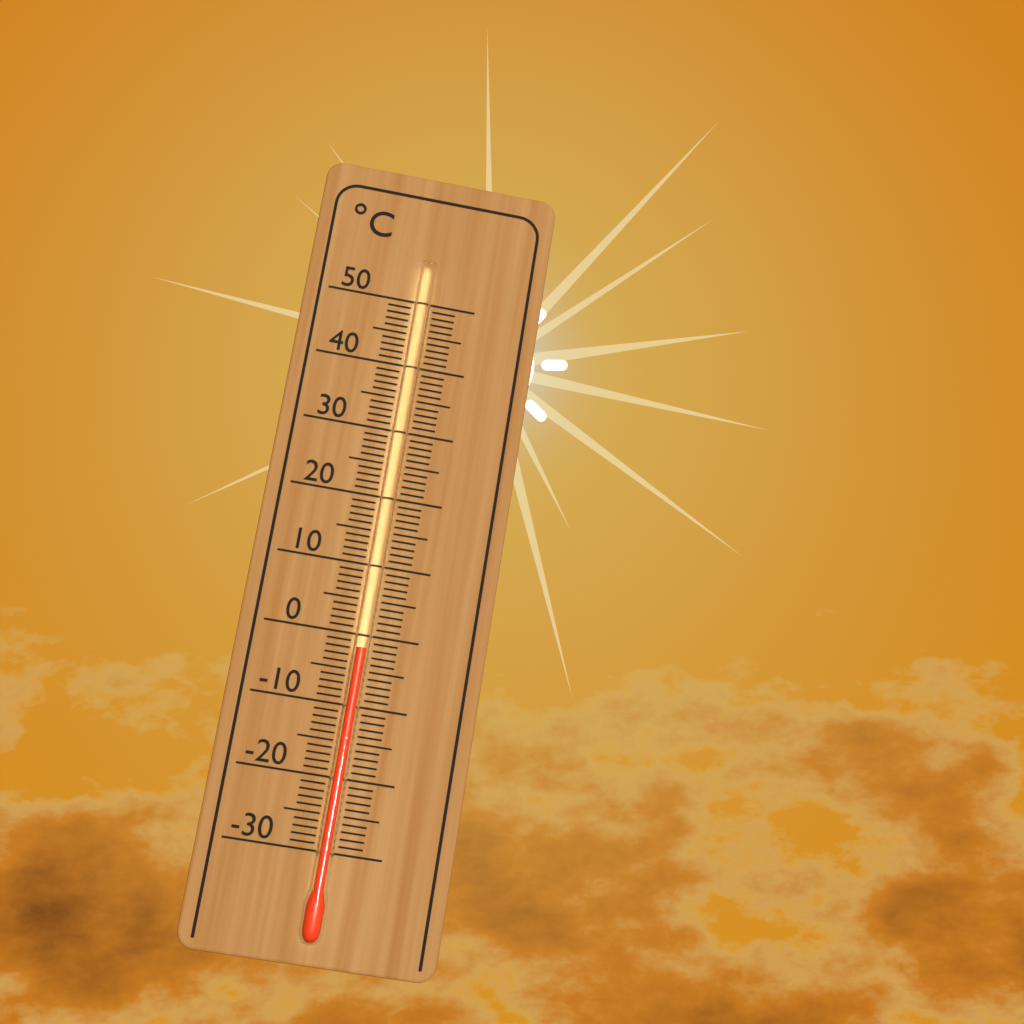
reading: -2 °C
